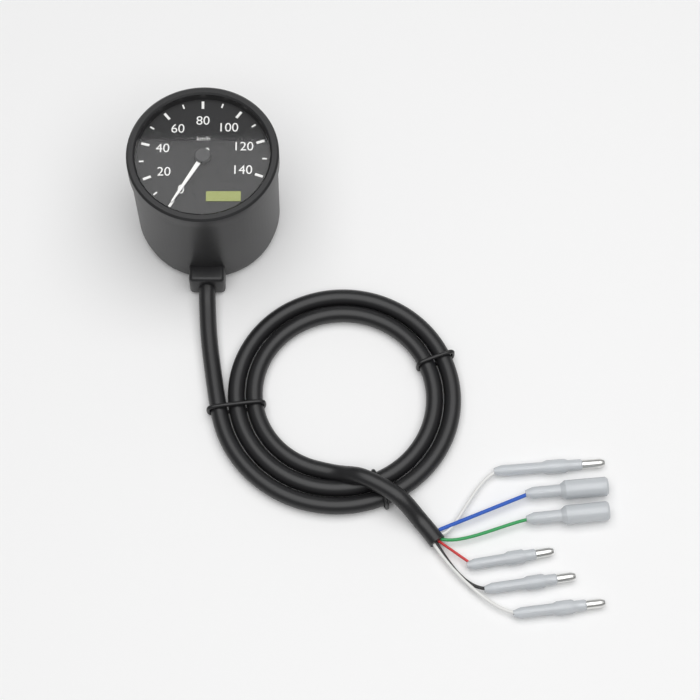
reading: 0 km/h
